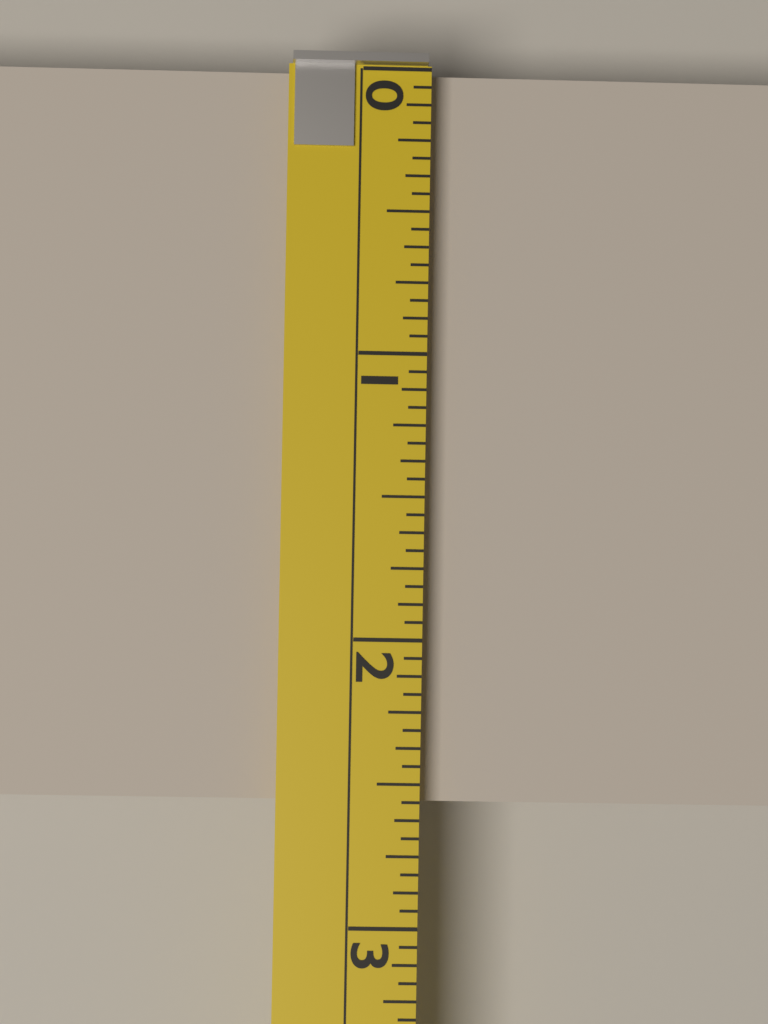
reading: 2.5625 (no unit)
